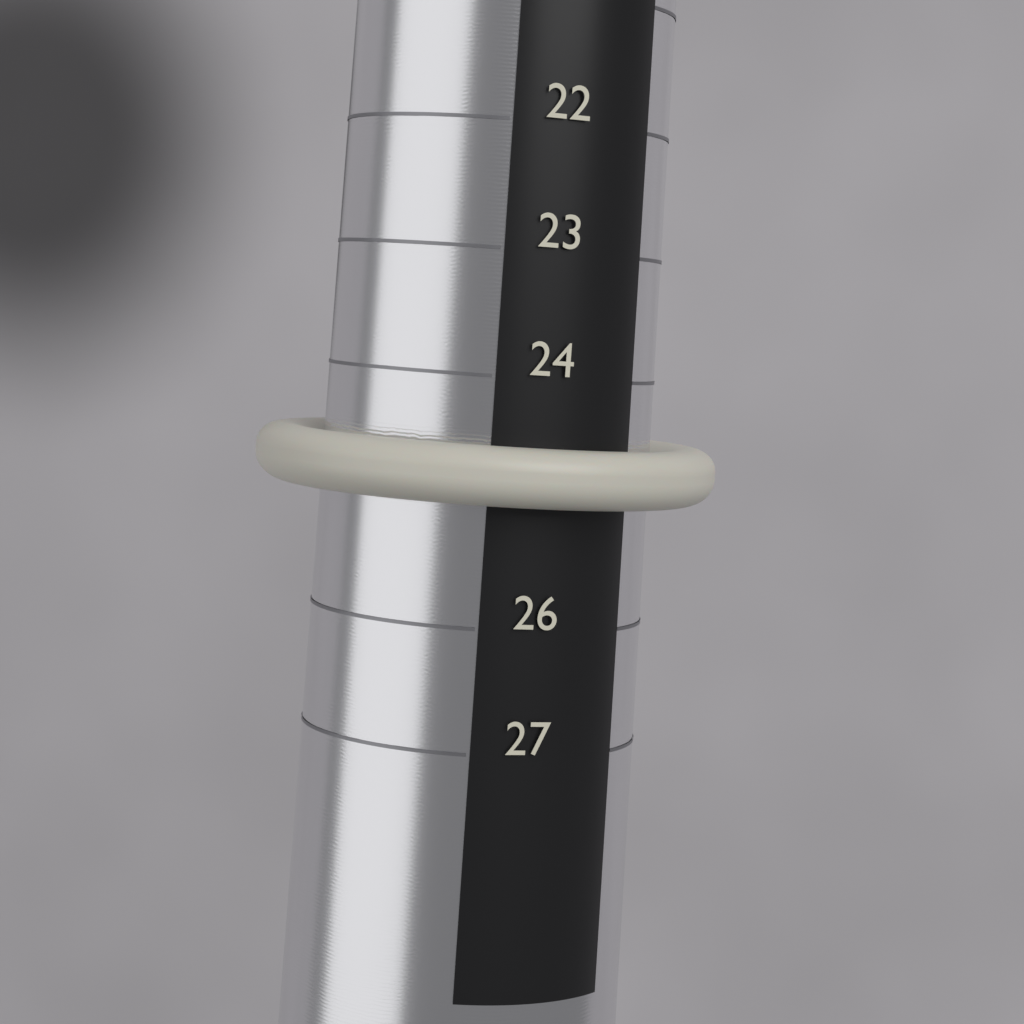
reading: 25 (no unit)
